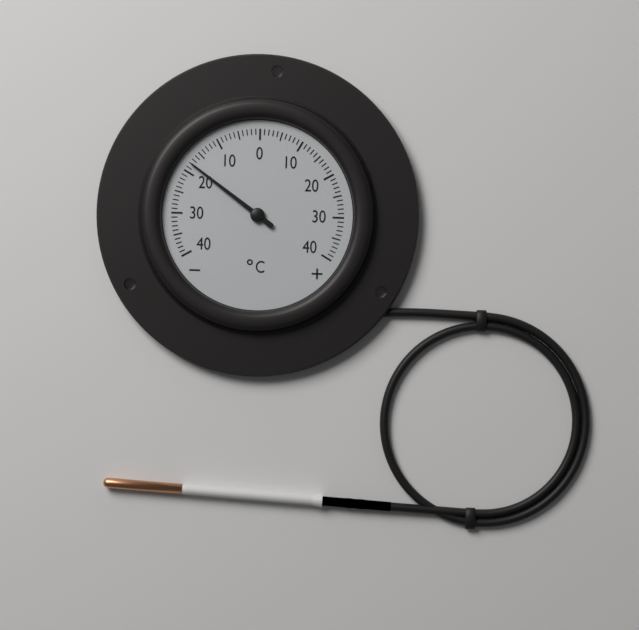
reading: -18 °C
